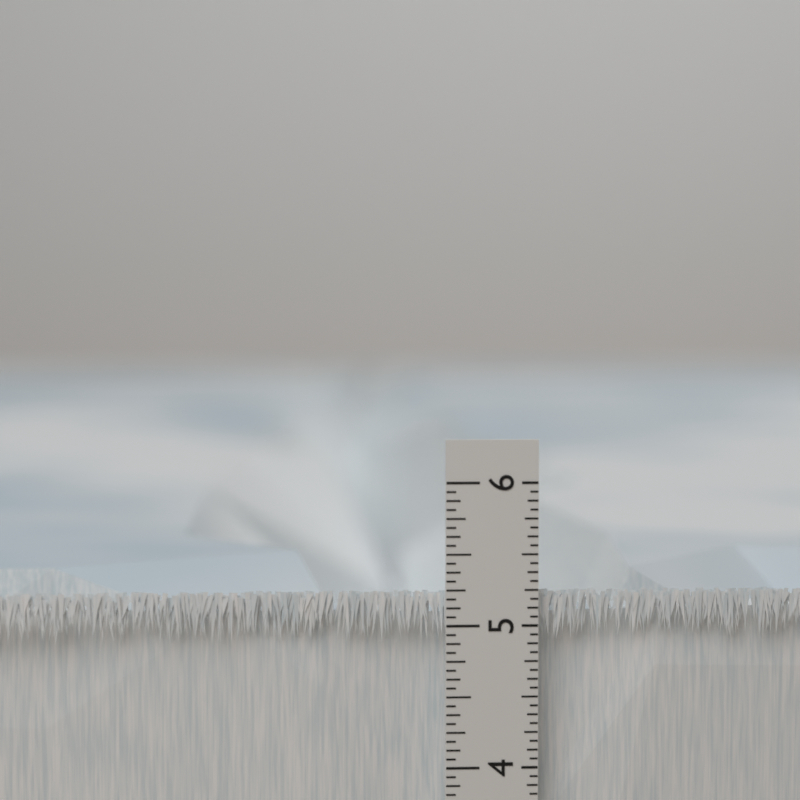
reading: 5.2500 in
